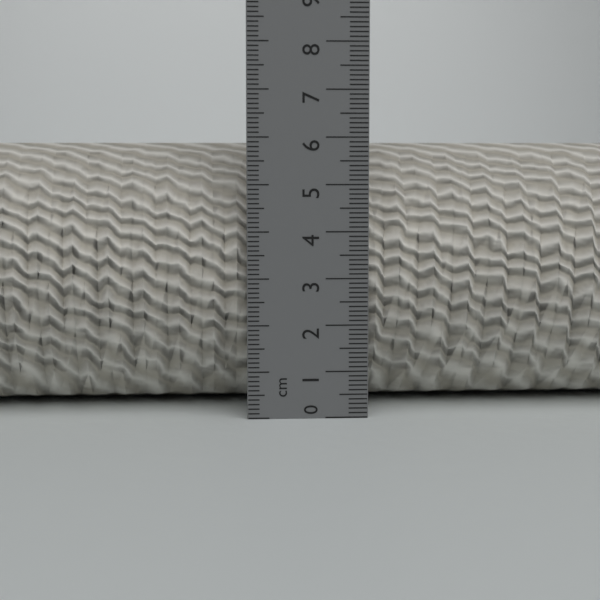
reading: 5.9 cm
